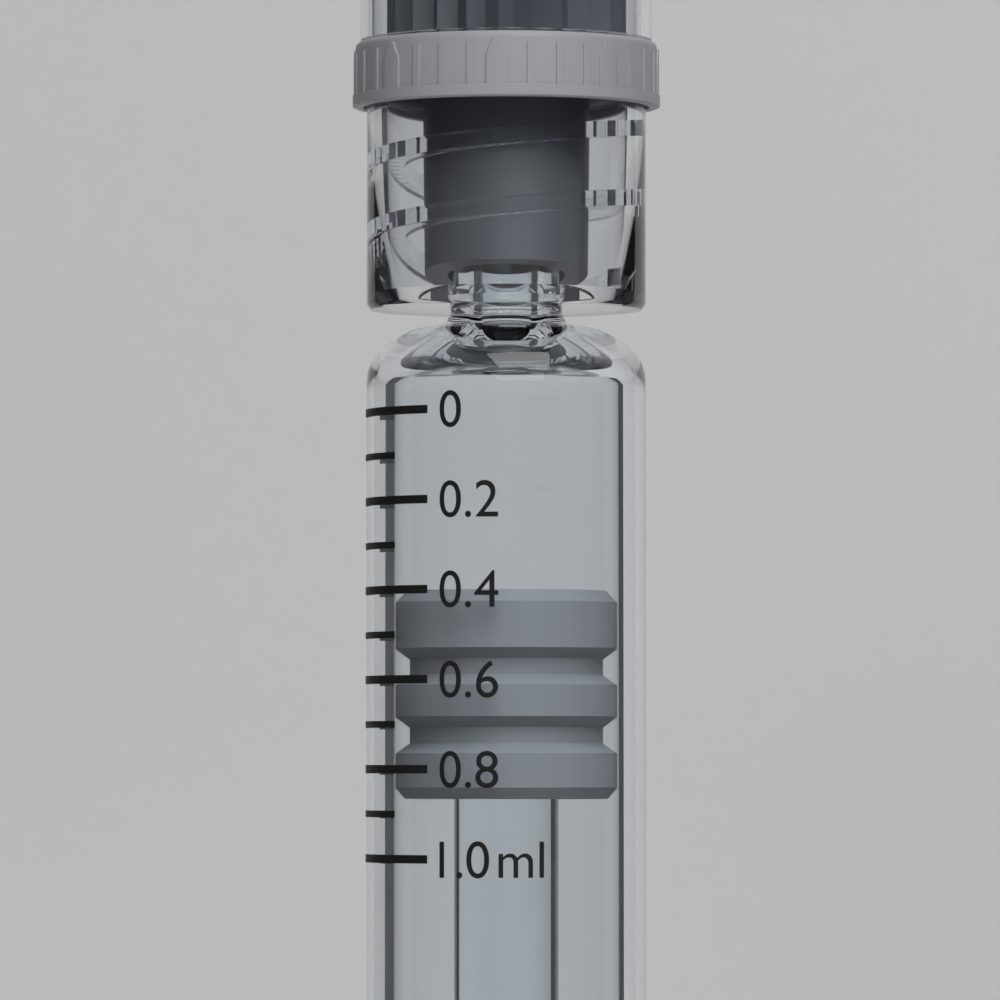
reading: 0.4 ml
